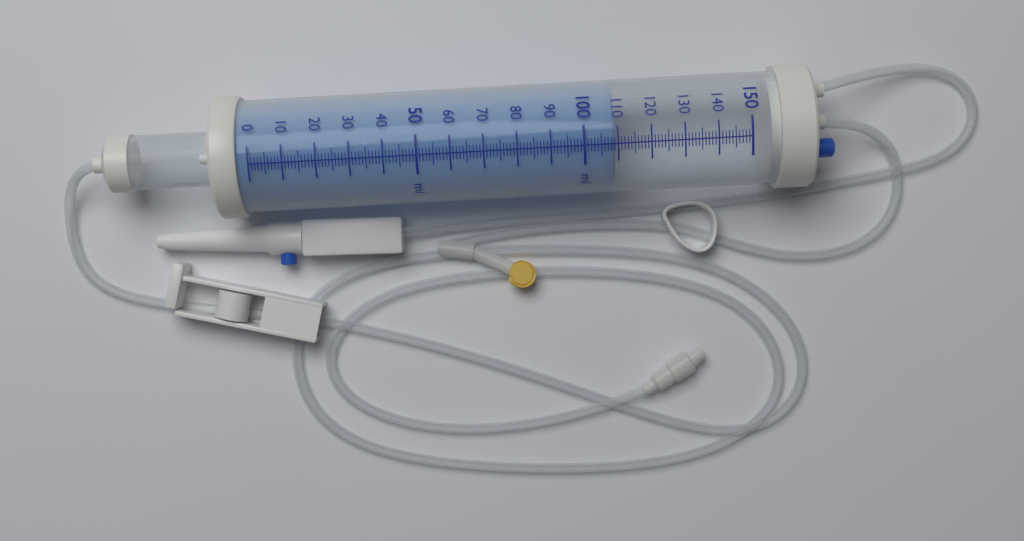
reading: 109 ml
